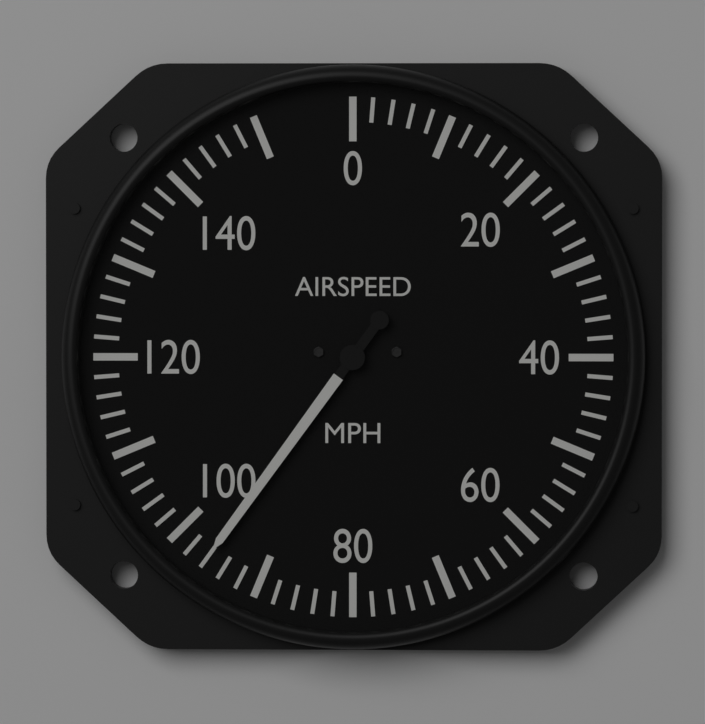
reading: 96 mph
